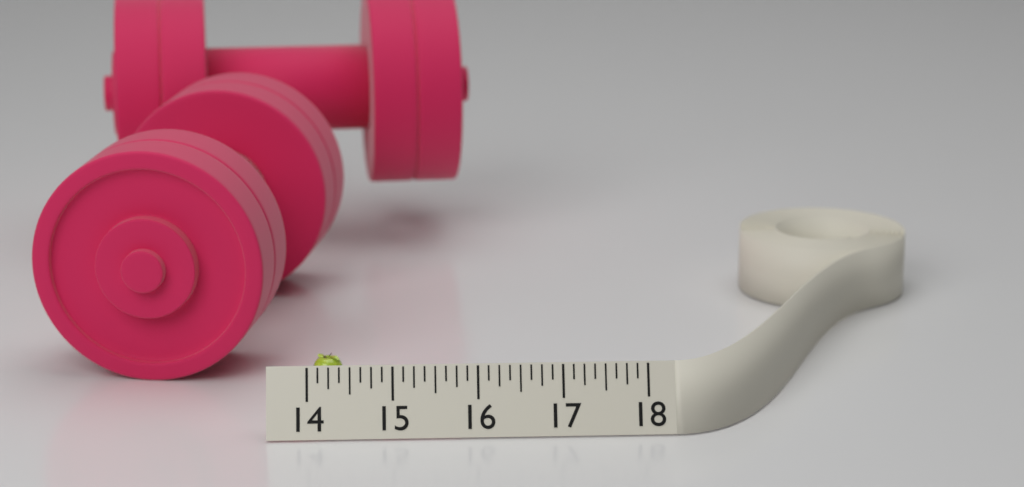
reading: 14.375 (no unit)
